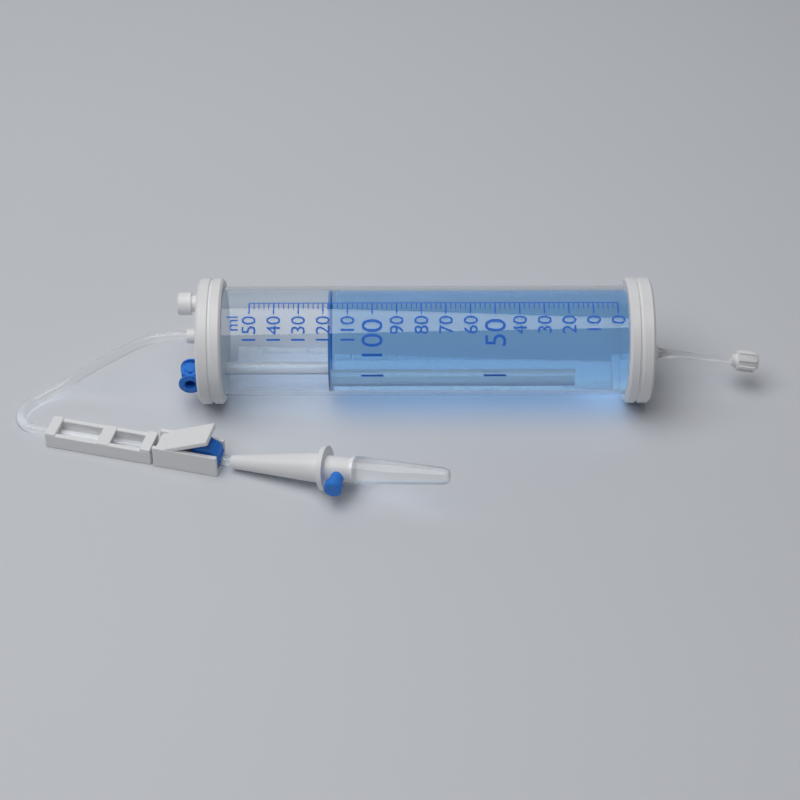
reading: 118 ml
